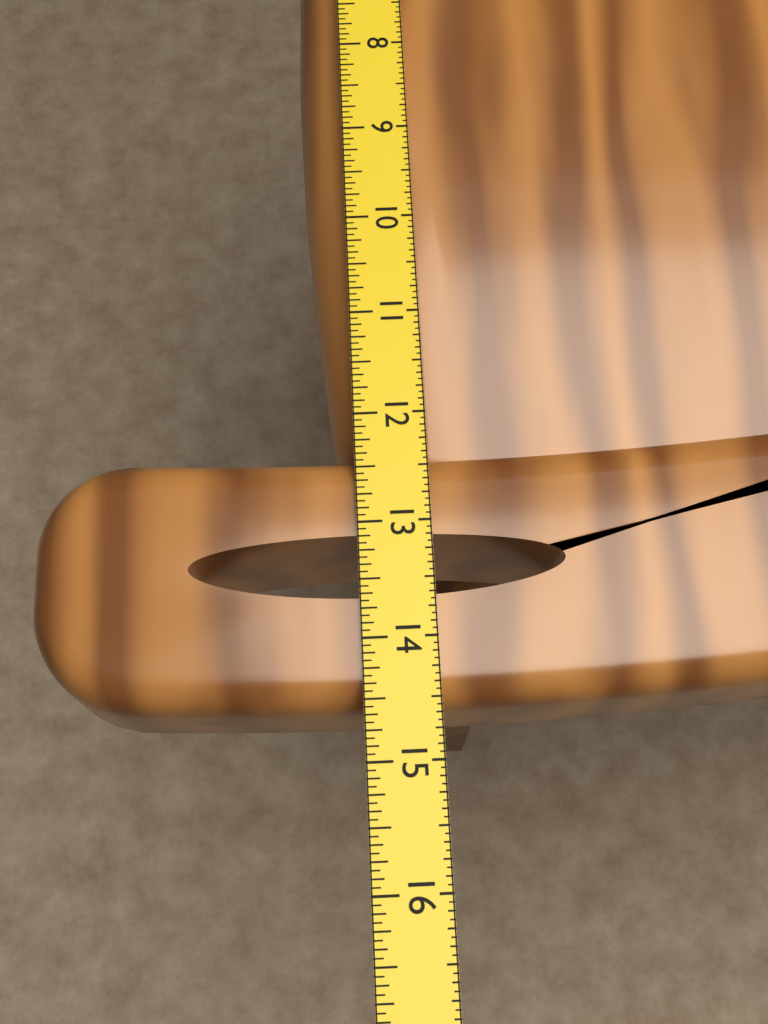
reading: 14.5625 in
